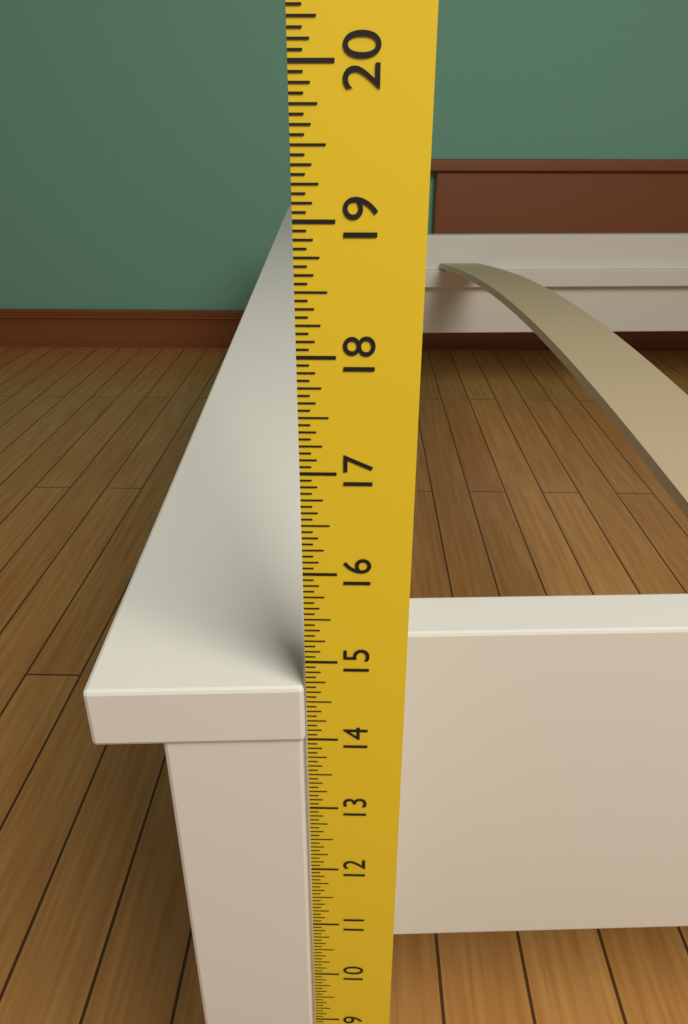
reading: 14.6875 in
